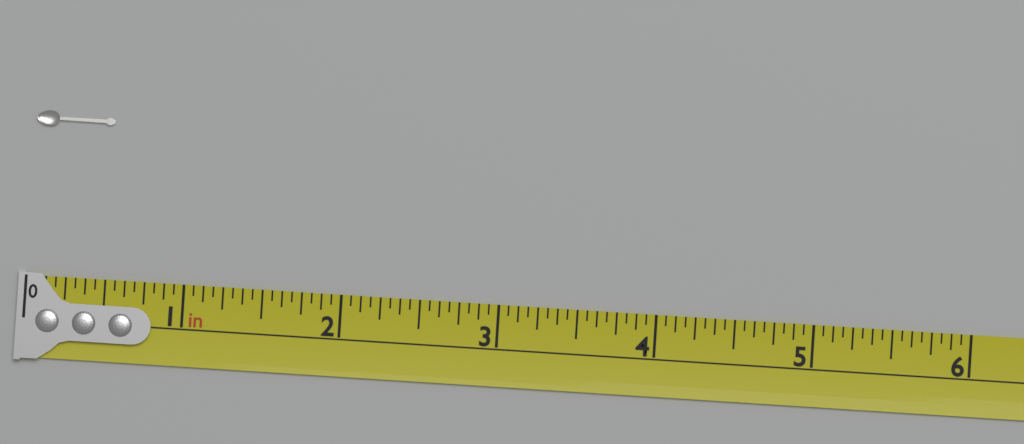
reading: 0.5000 in
